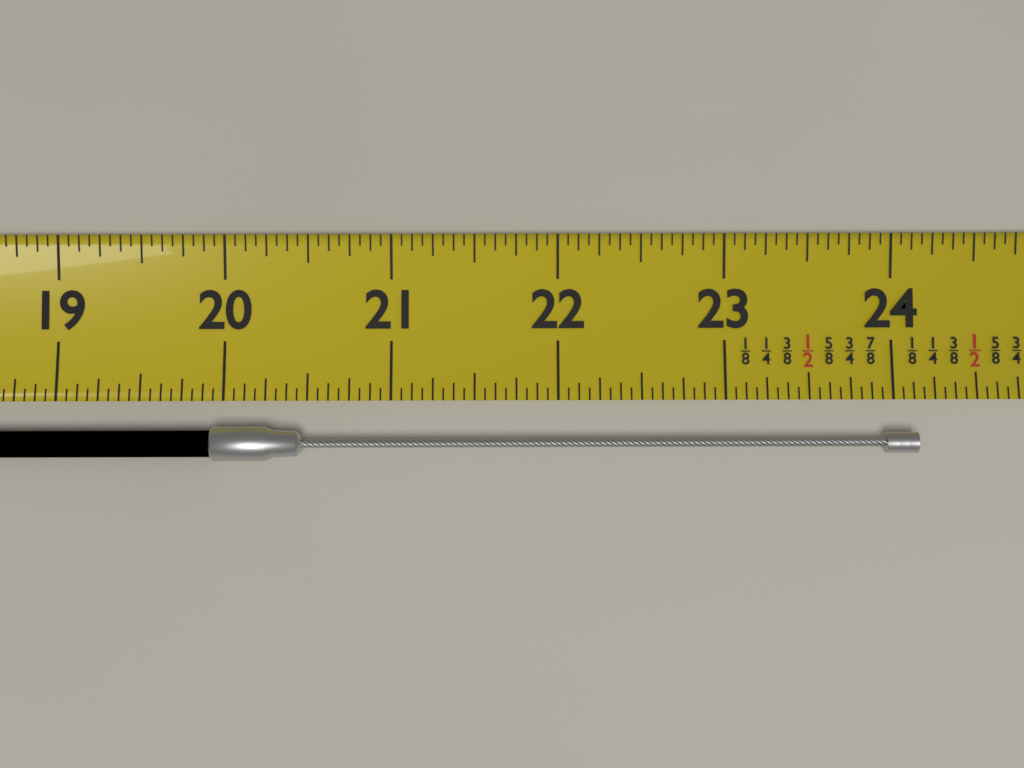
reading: 24.1250 (no unit)
